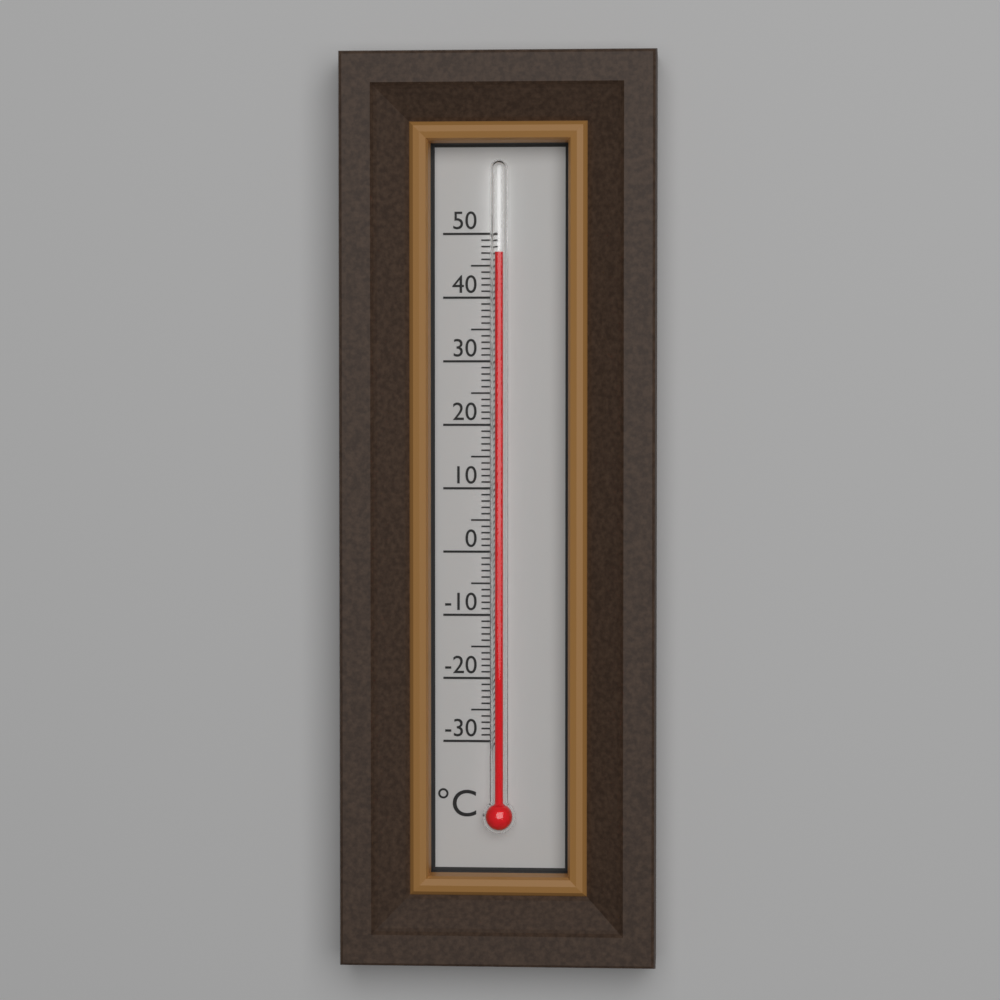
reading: 47 °C
